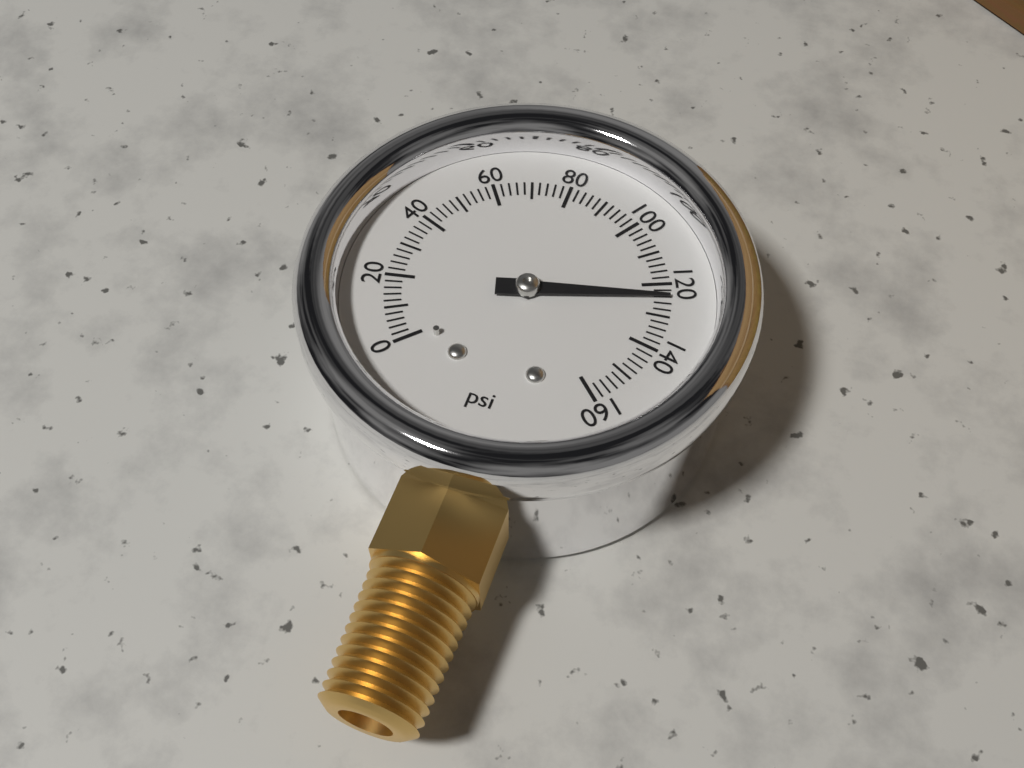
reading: 124 psi
